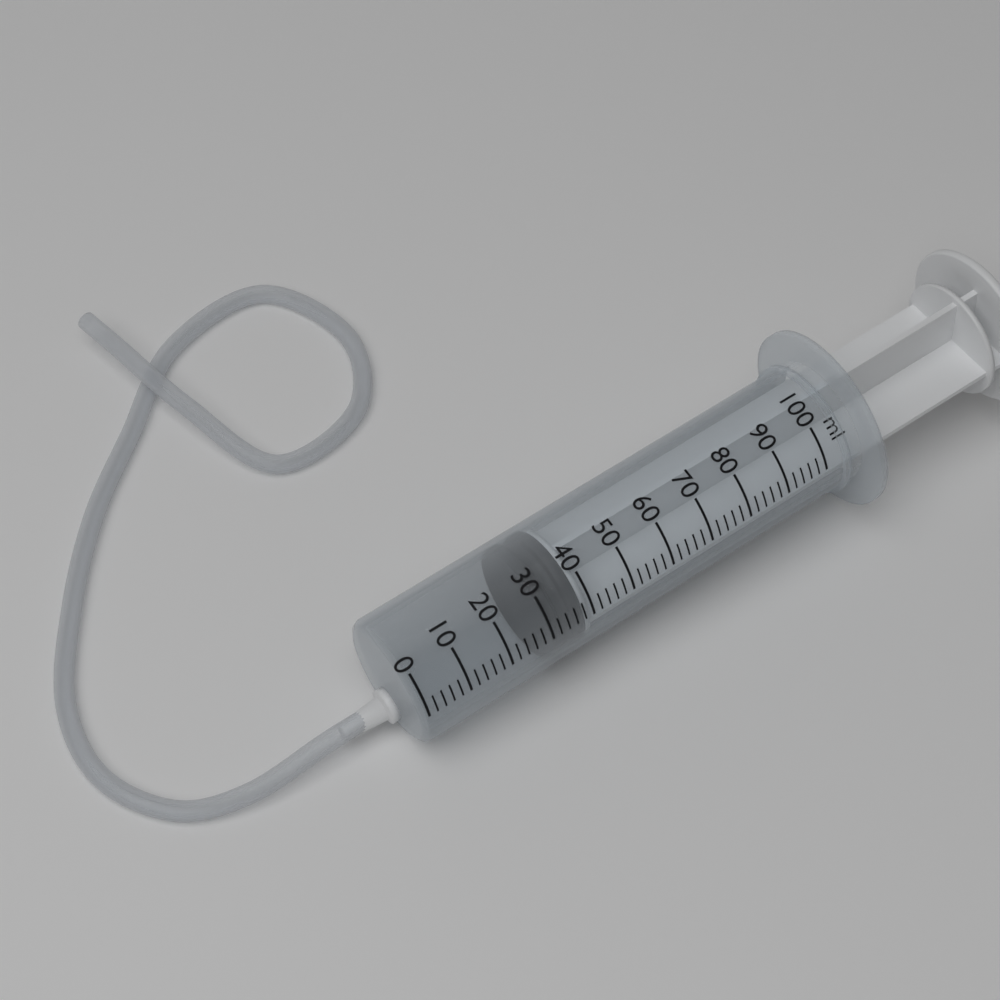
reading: 30 ml
